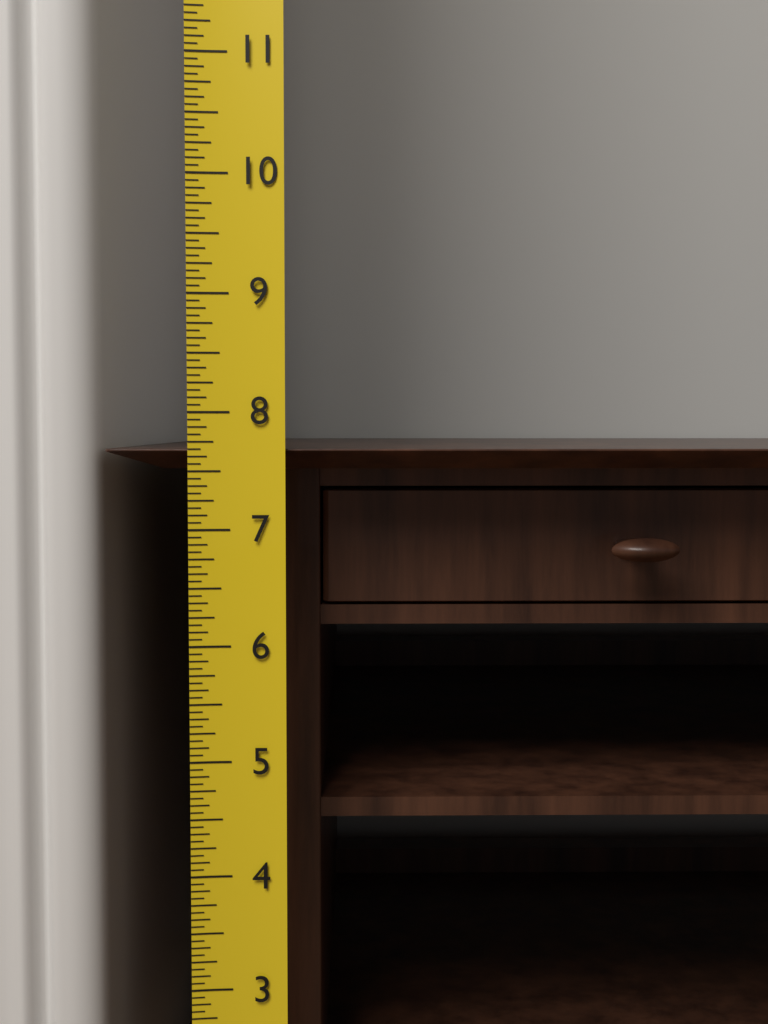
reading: 7.6875 (no unit)
